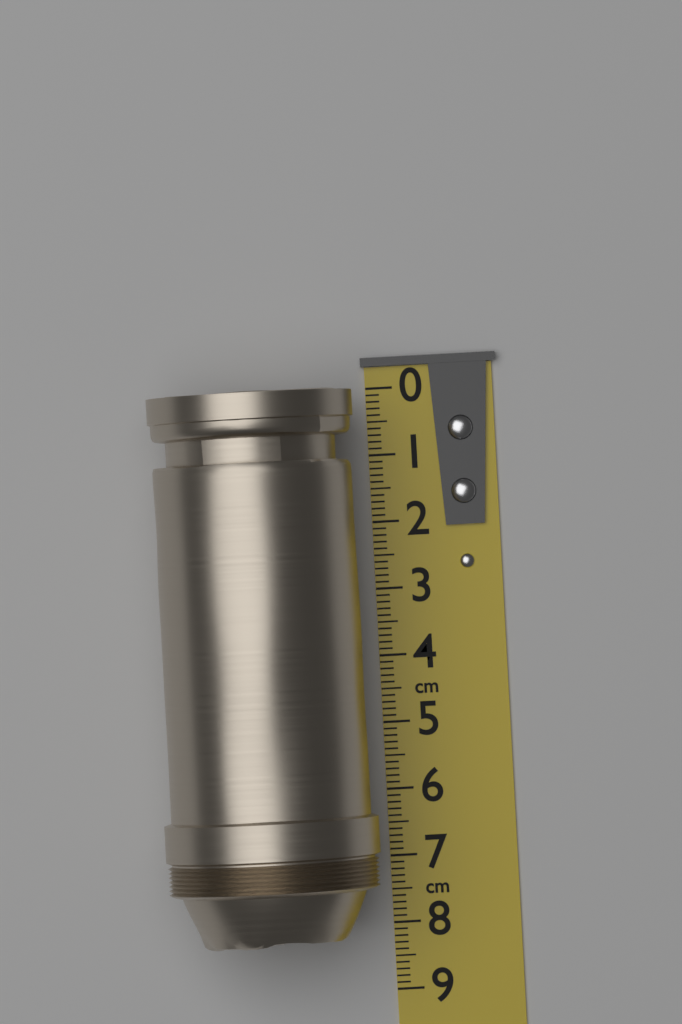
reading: 8.2 cm
